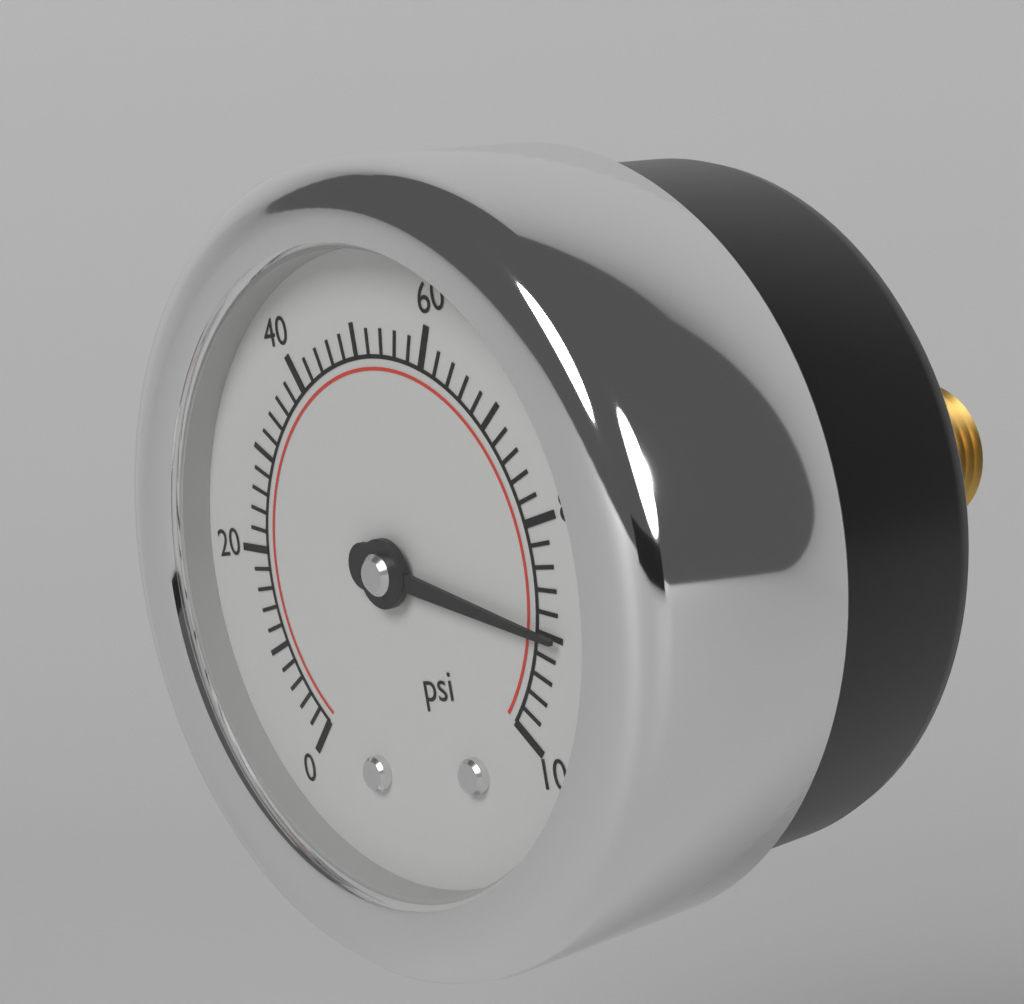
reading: 90 psi
